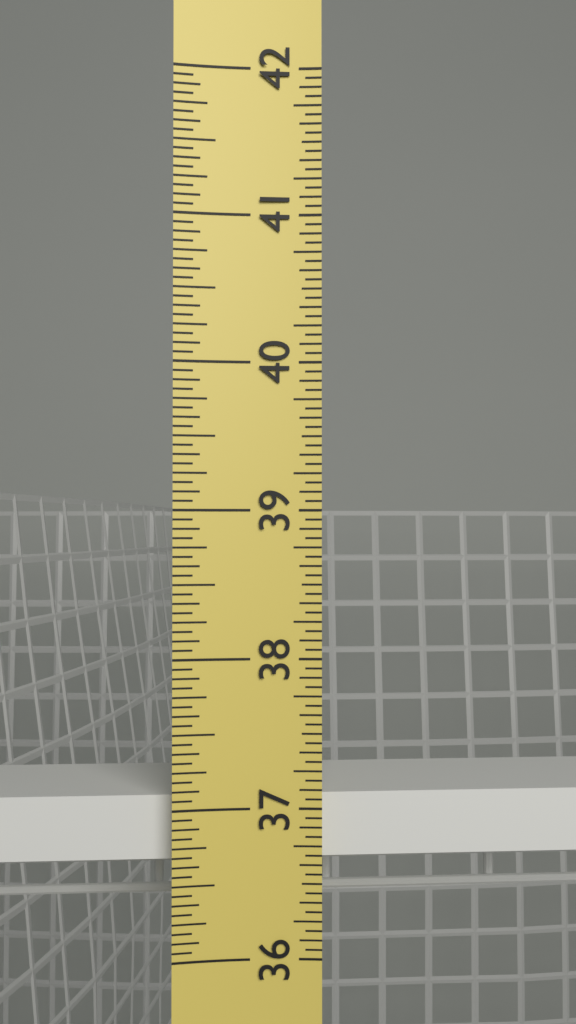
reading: 37.0625 in
